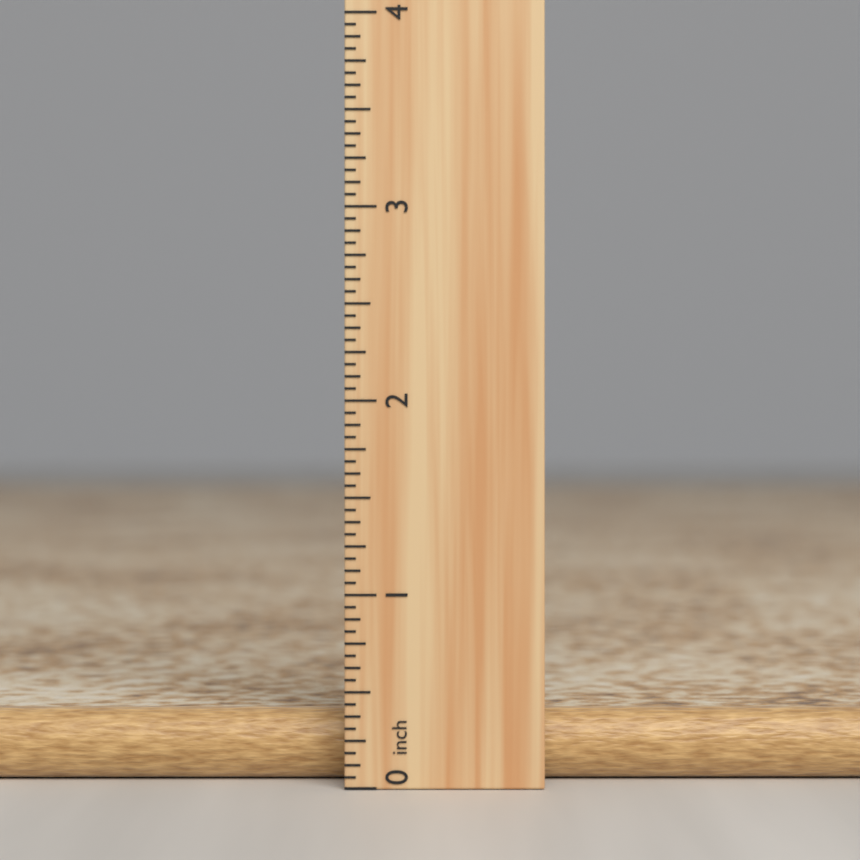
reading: 0.4375 inch
